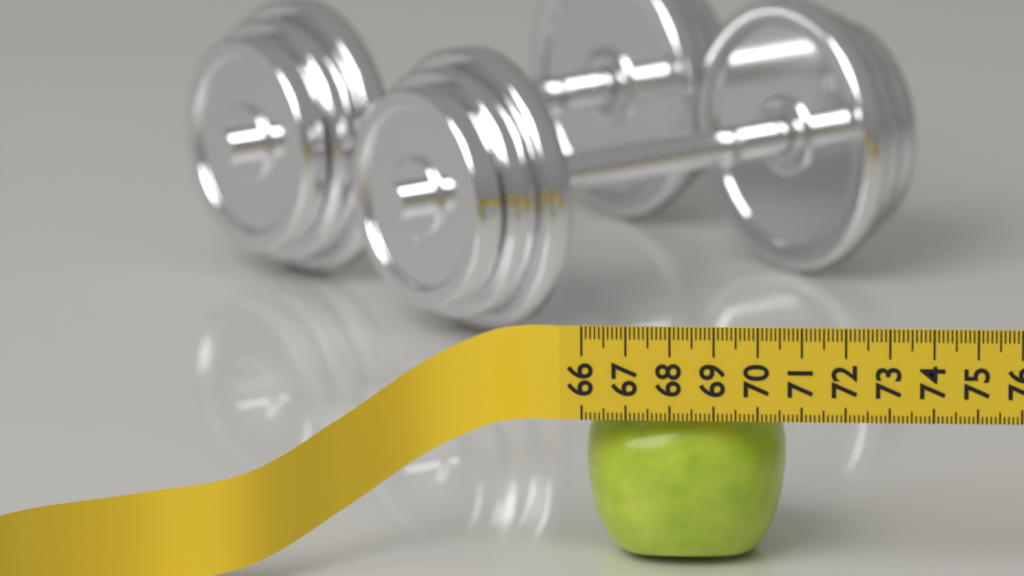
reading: 70.6 (no unit)
